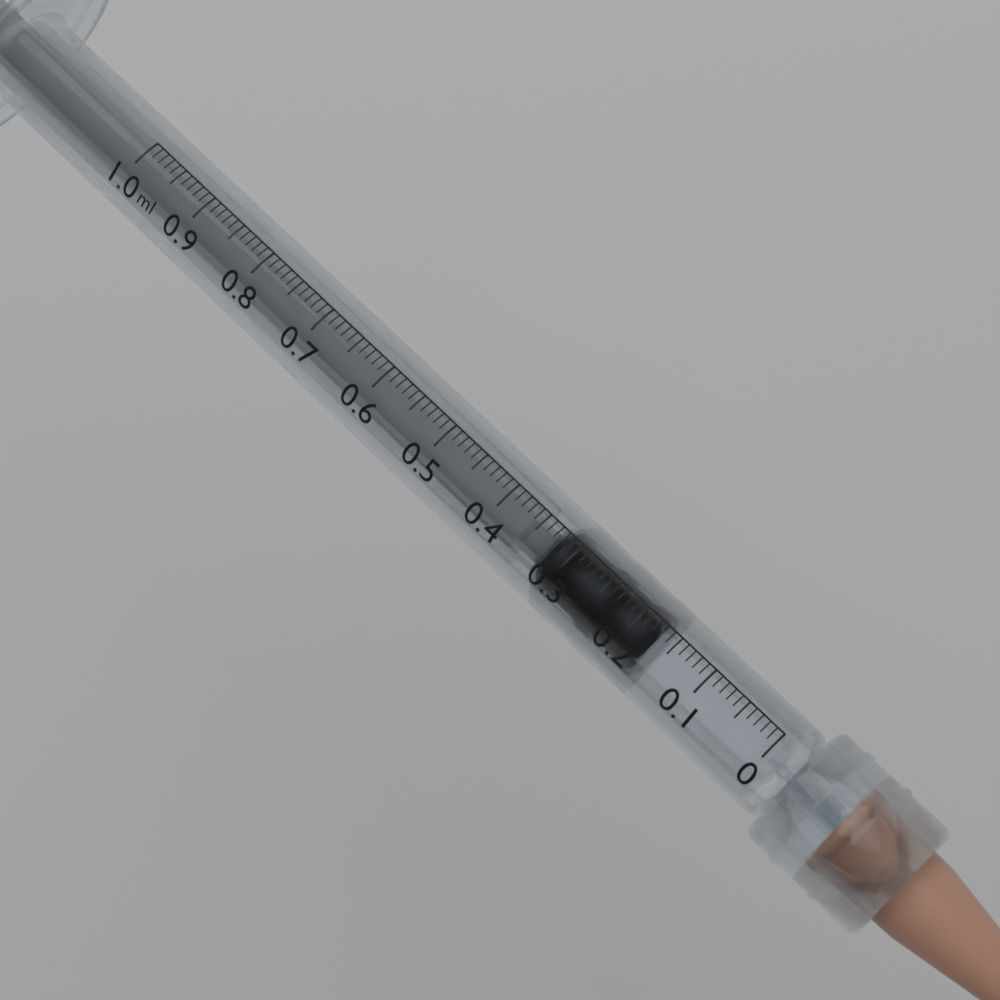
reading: 0.17 ml
